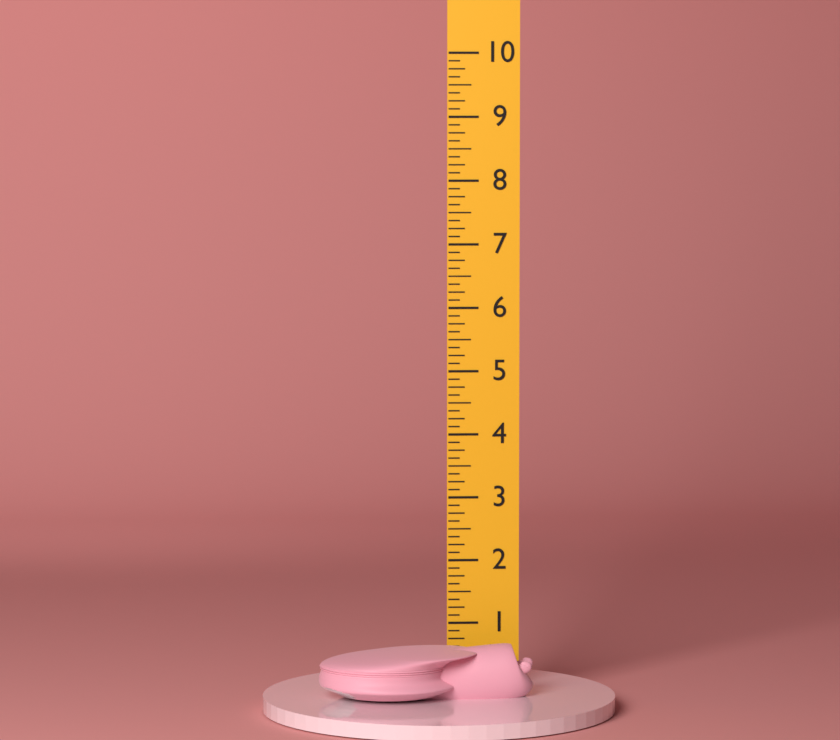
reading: 0.750 in
